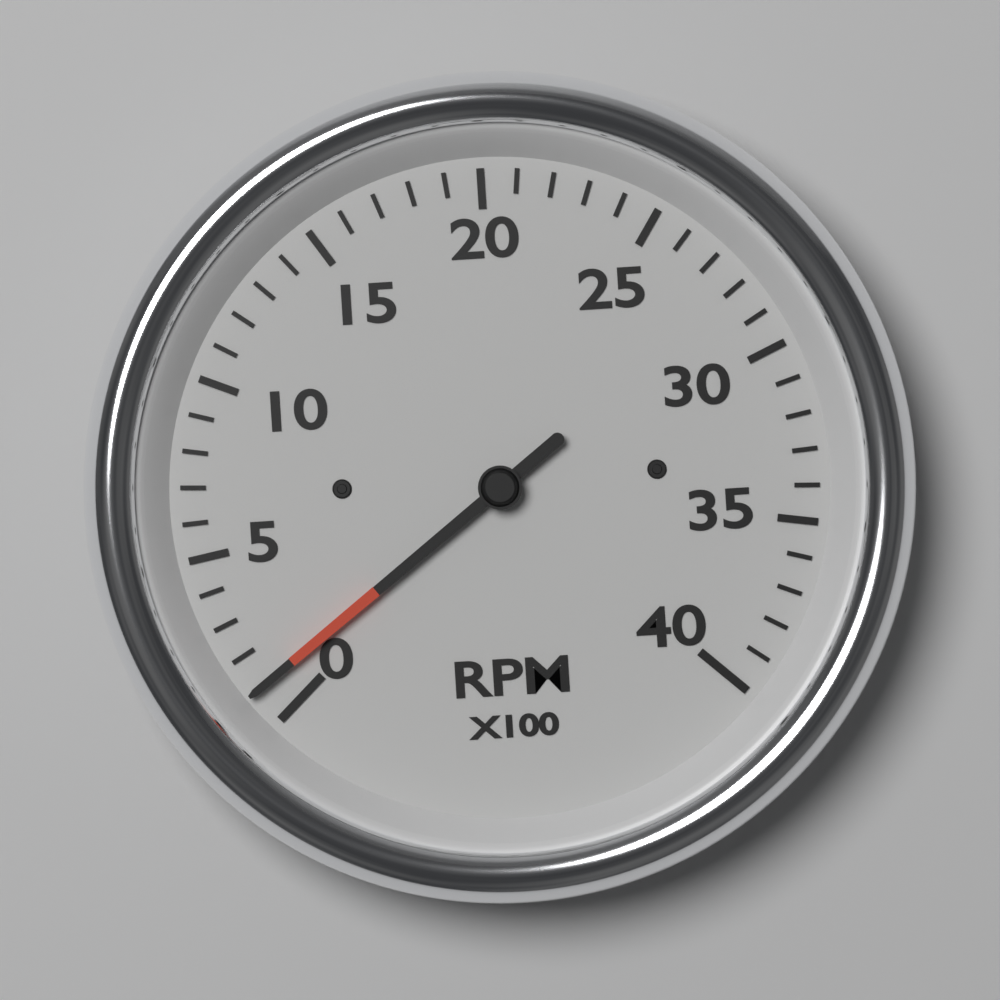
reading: 100 RPM
